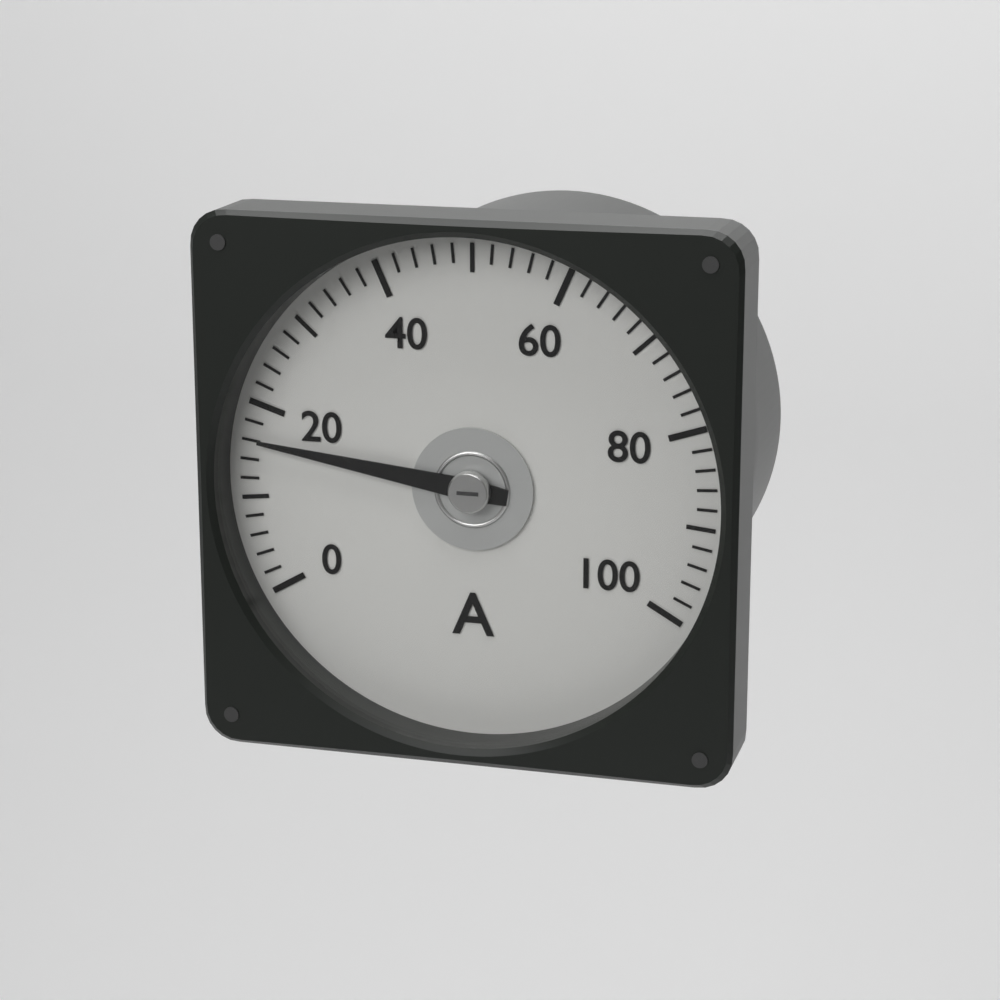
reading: 16 A
